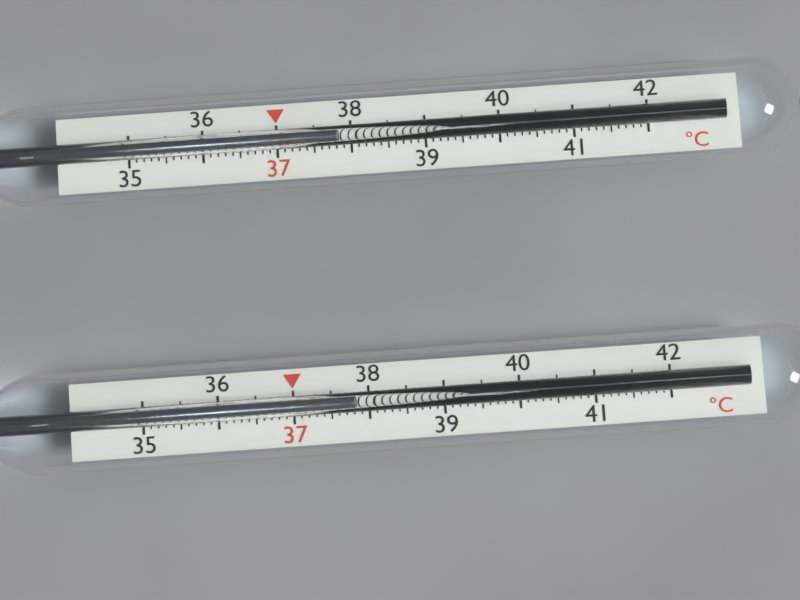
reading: 37.8 °C
